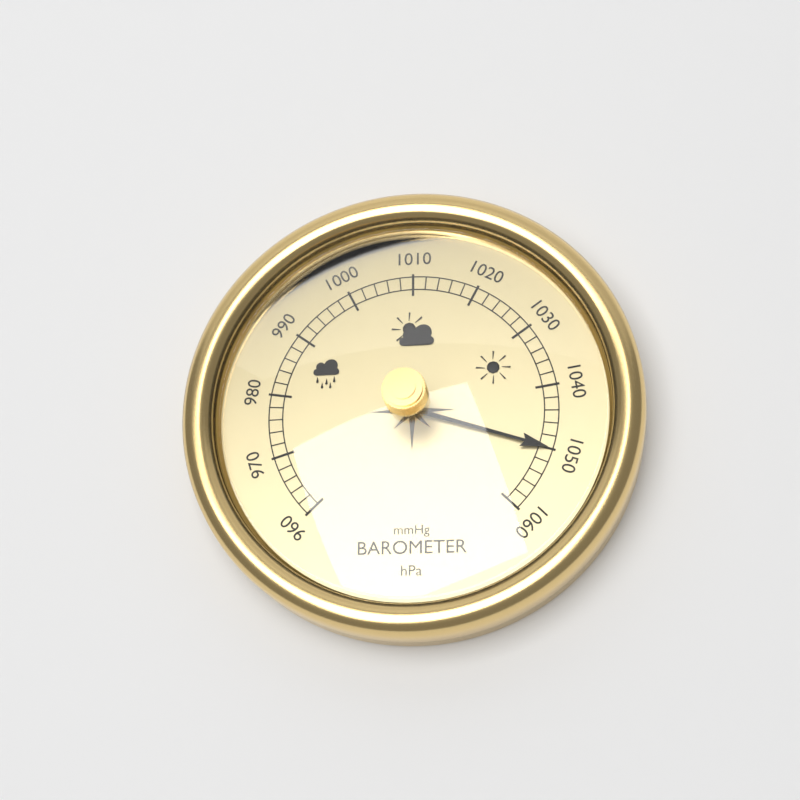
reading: 1050 hPa
